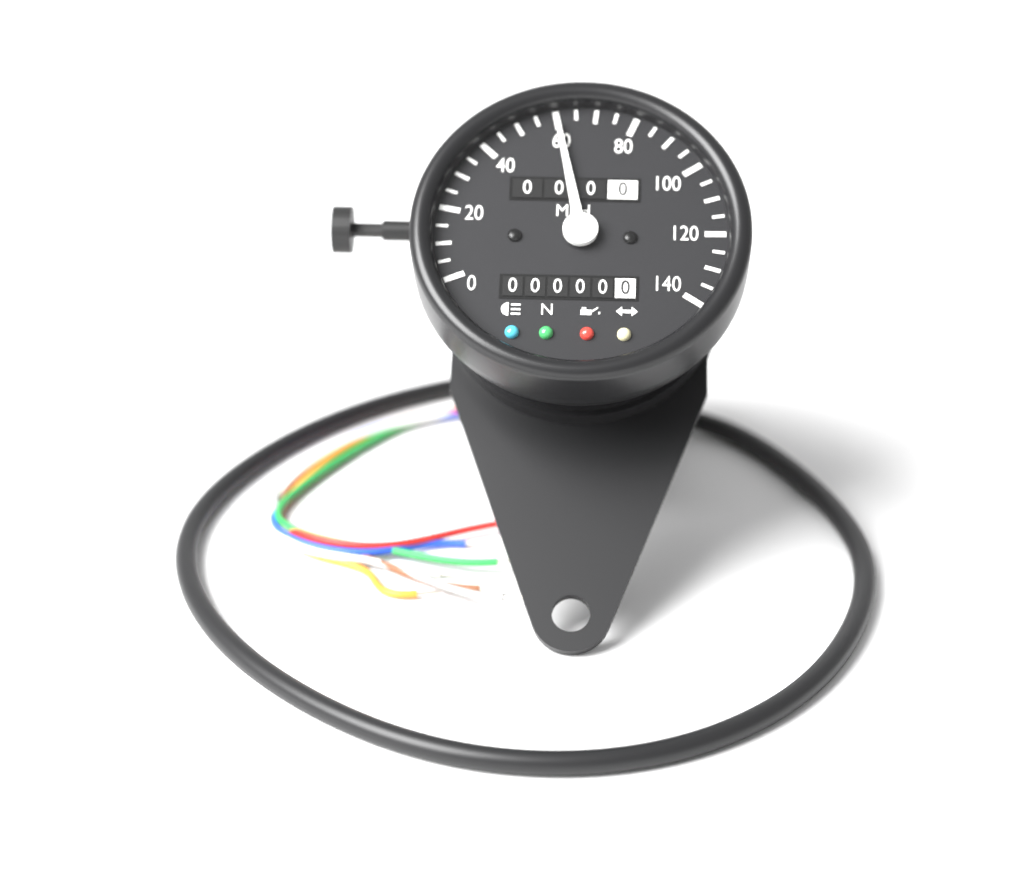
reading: 60 mph
